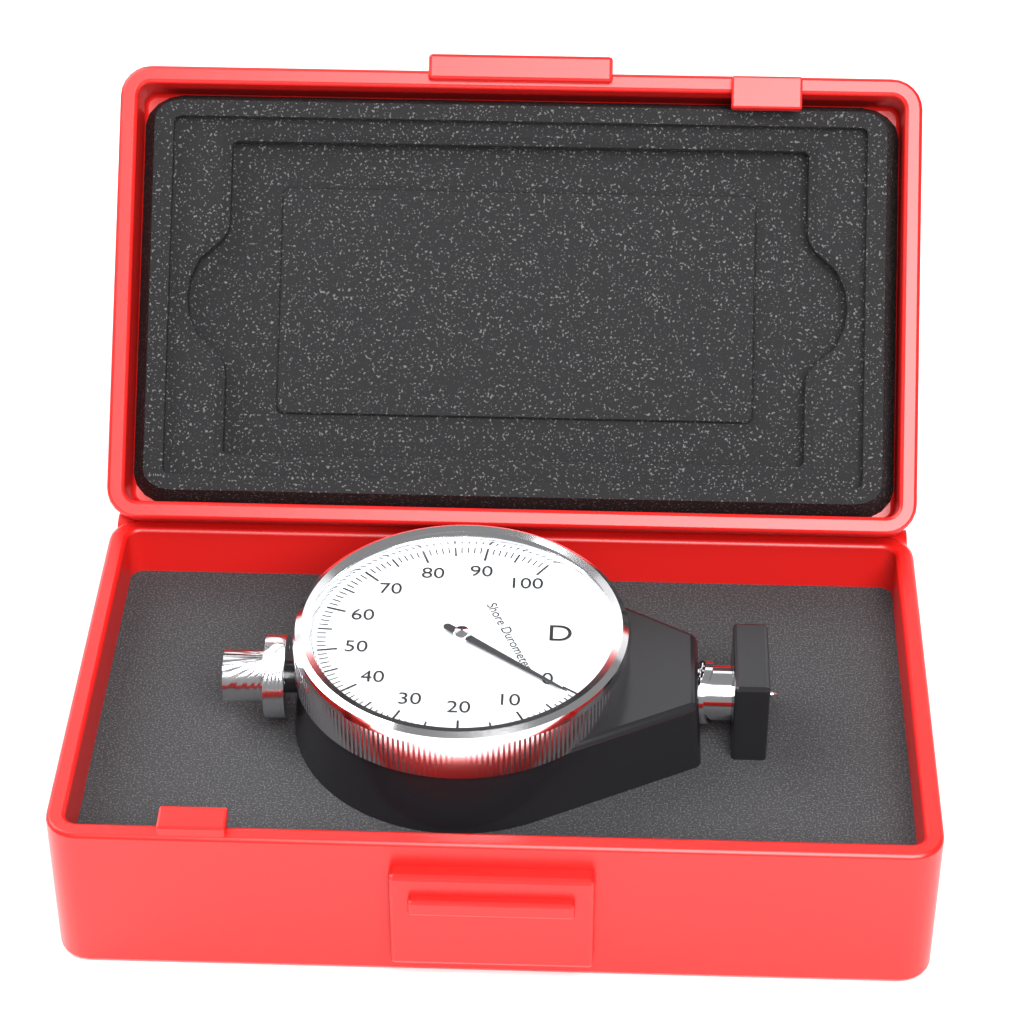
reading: 1 Shore D
